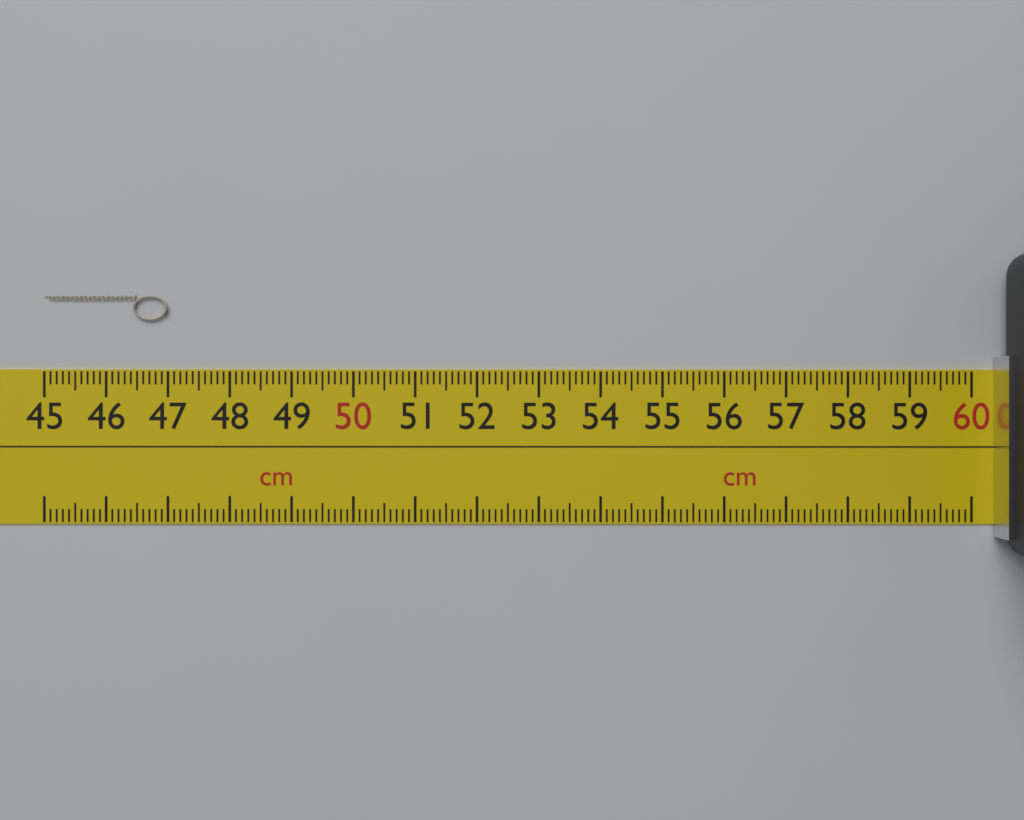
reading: 47.0 cm
